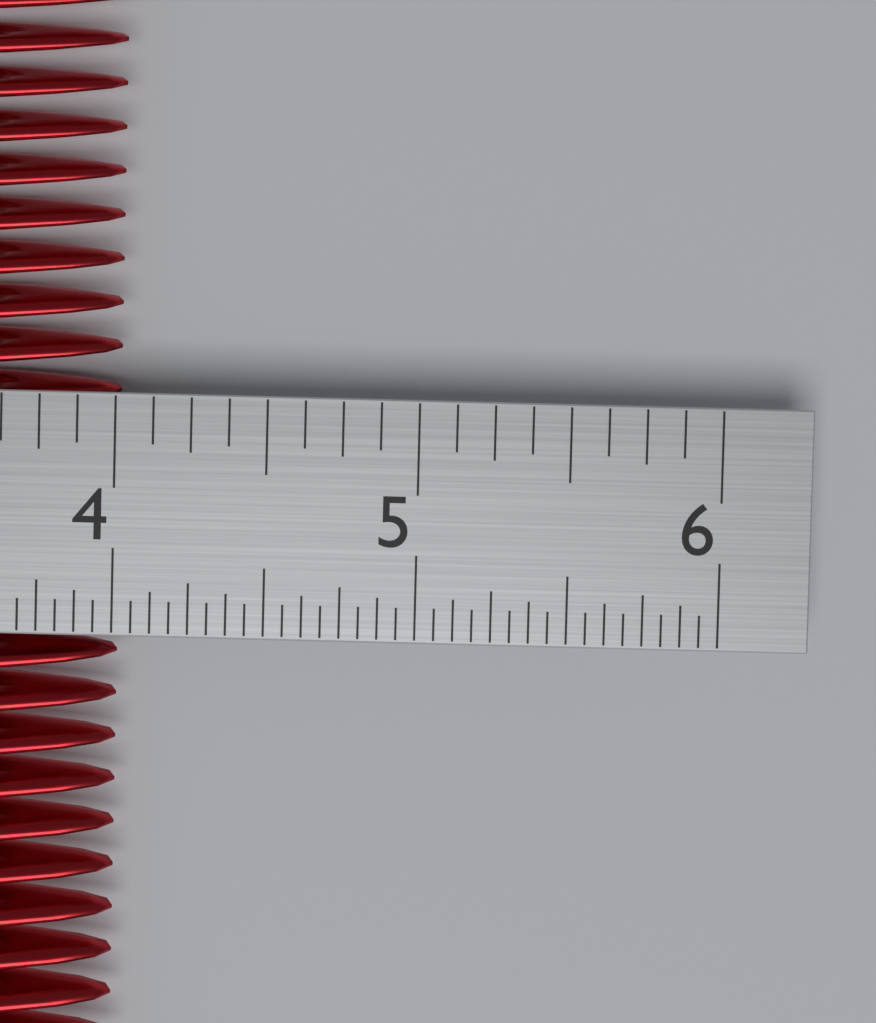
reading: 4.0000 in
